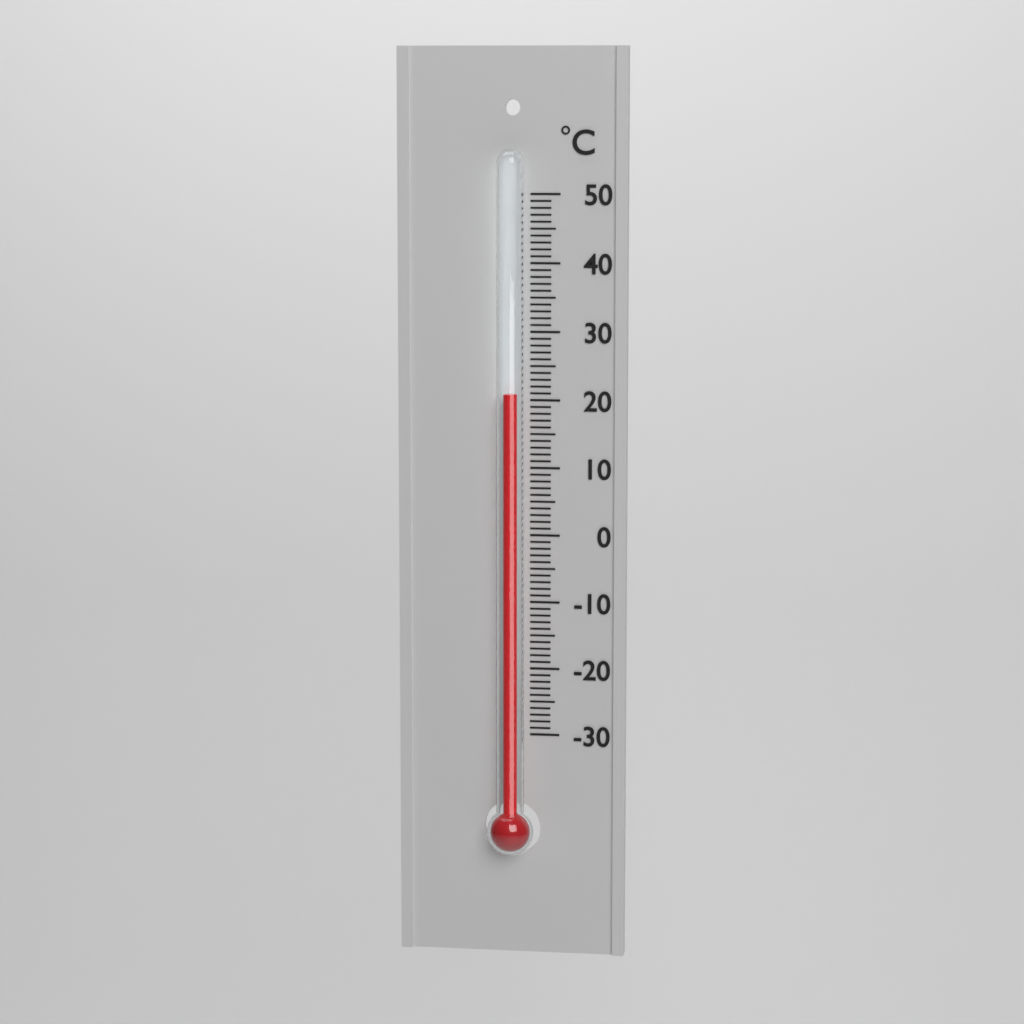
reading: 21 °C
